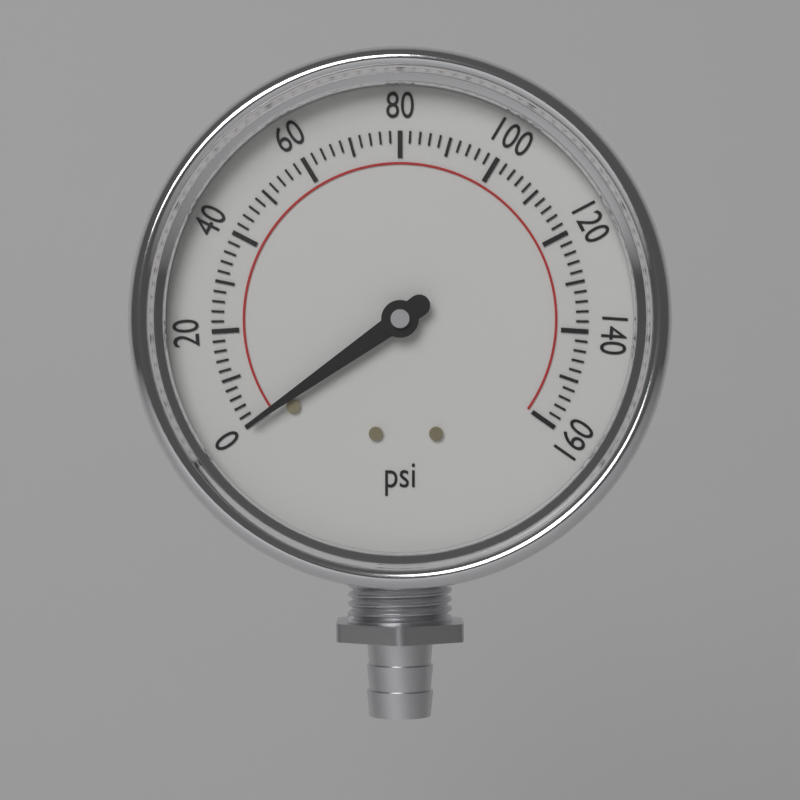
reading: 0 psi
